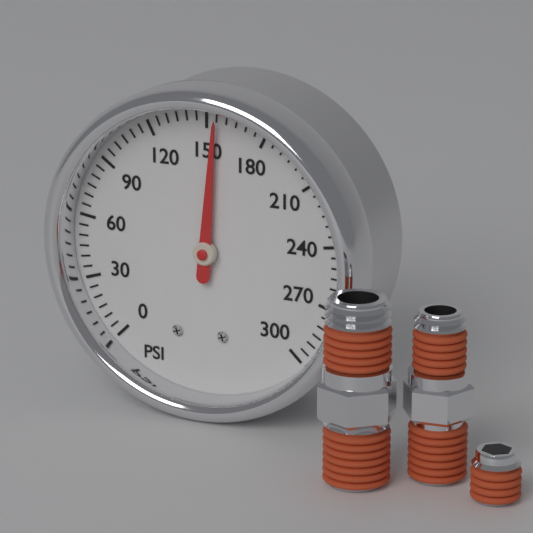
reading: 155 psi
